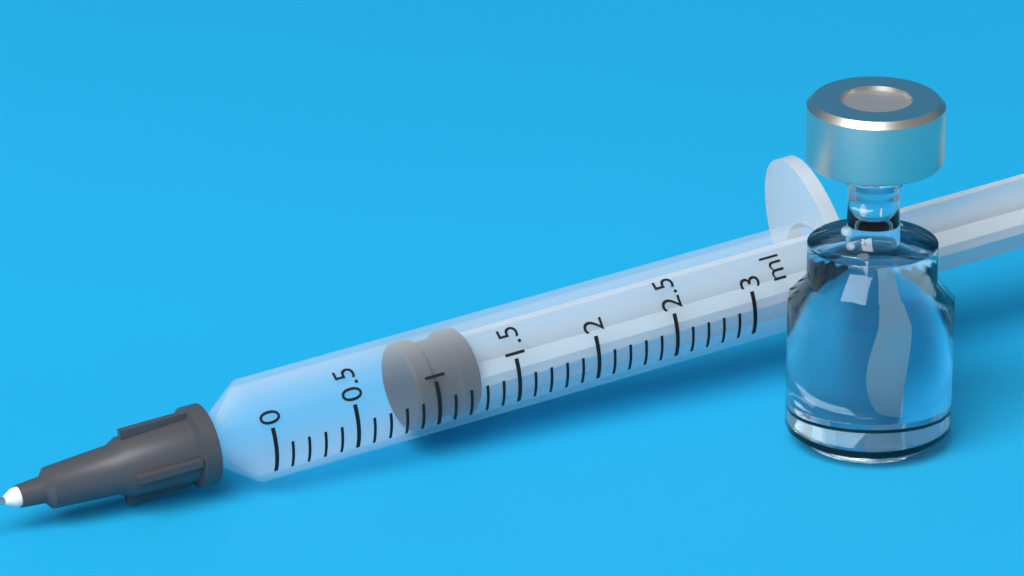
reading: 0.9 ml
